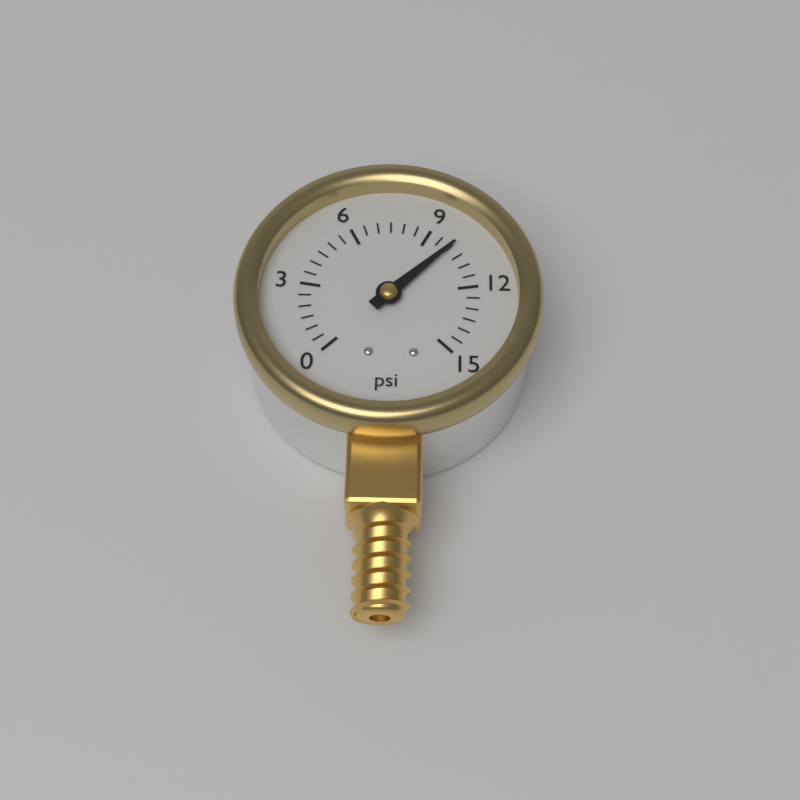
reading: 10.0 psi
